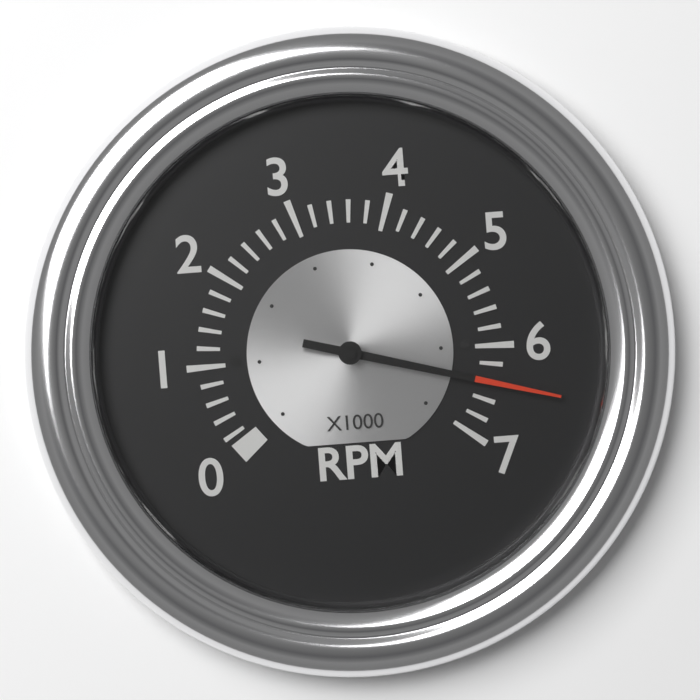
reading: 6.4 x1000 RPM
